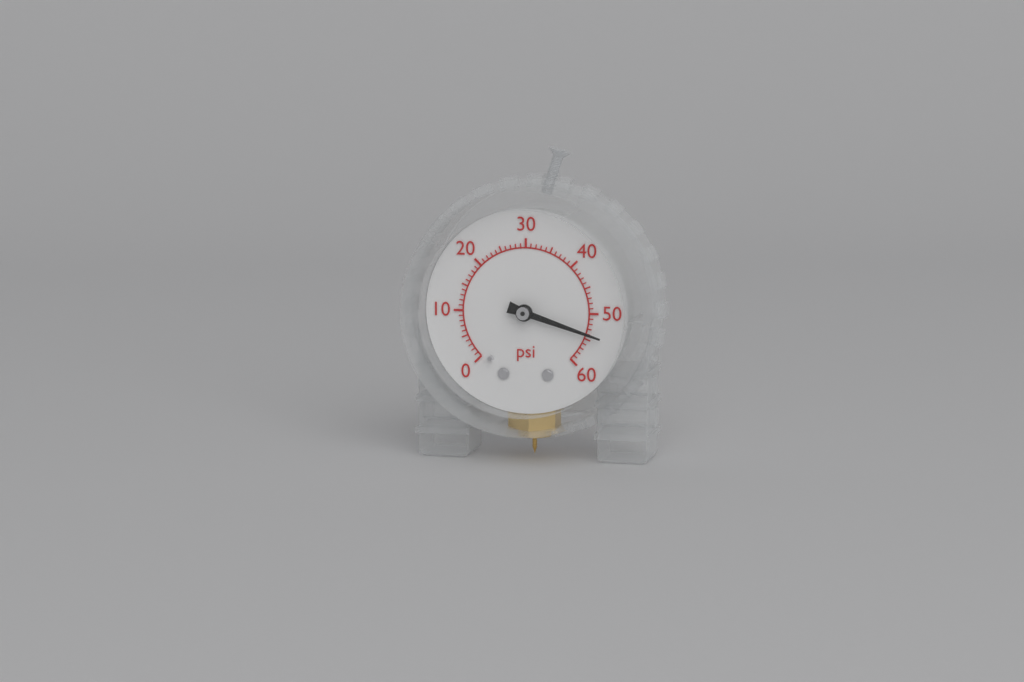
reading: 54 psi
